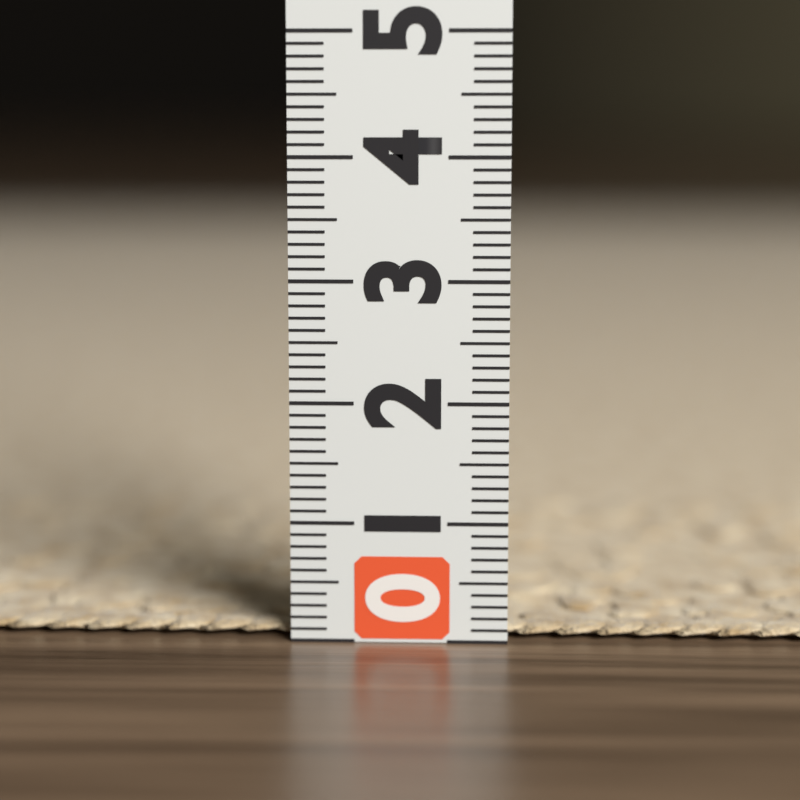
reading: 0.1 (no unit)
